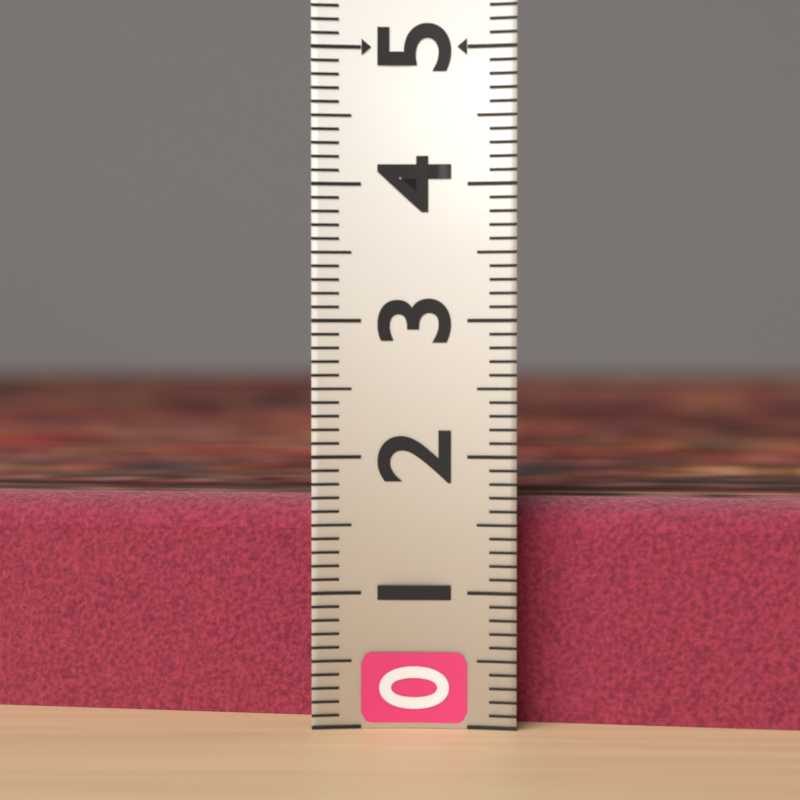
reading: 1.7 (no unit)
